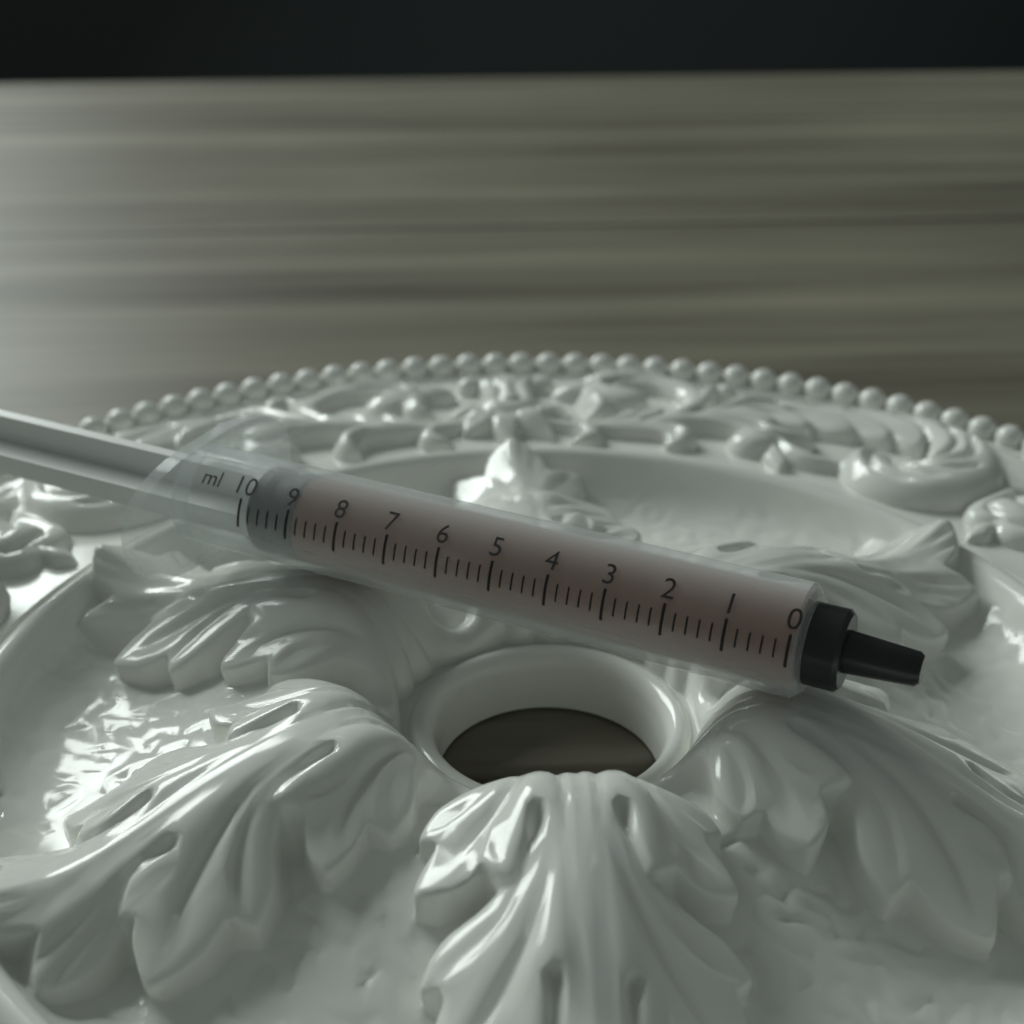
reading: 9.0 ml
